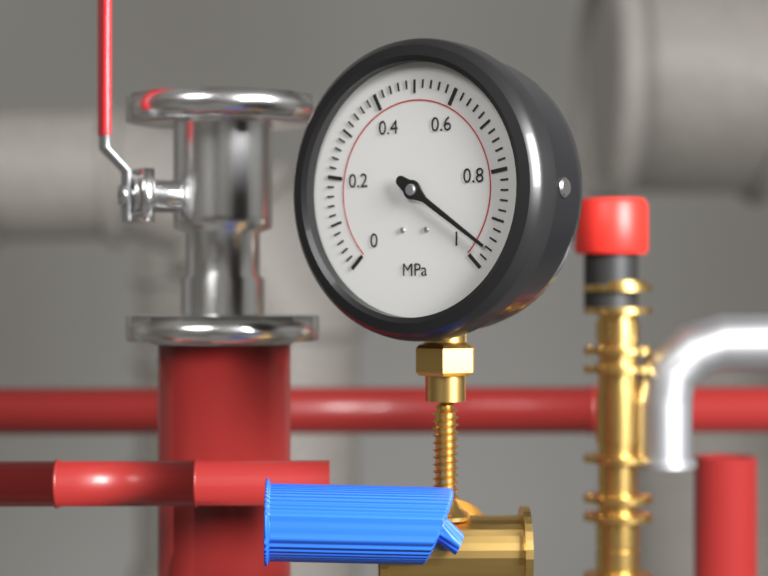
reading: 0.96 MPa
